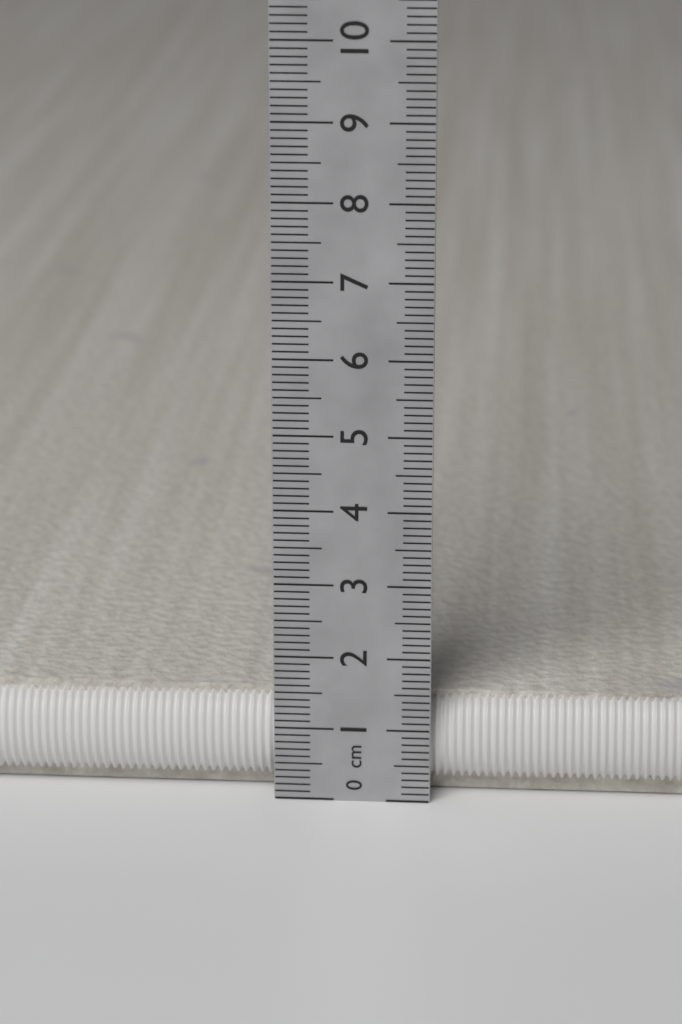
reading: 1.4 cm
